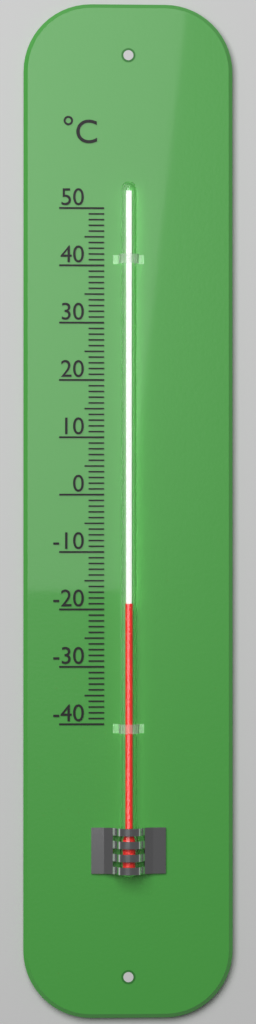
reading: -19 °C
